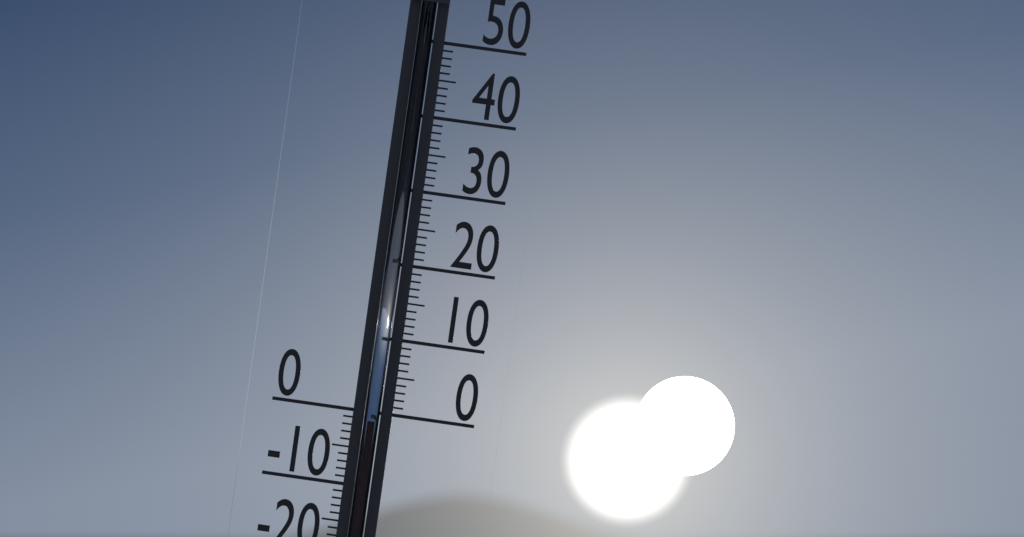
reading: -1 °C
